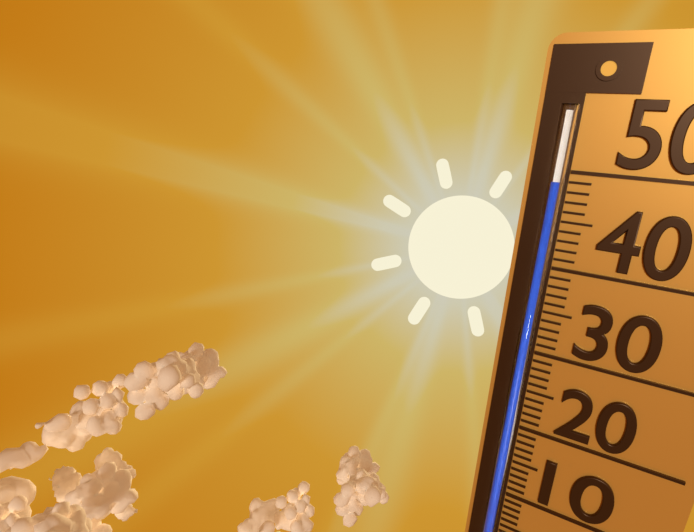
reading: 49 (no unit)
